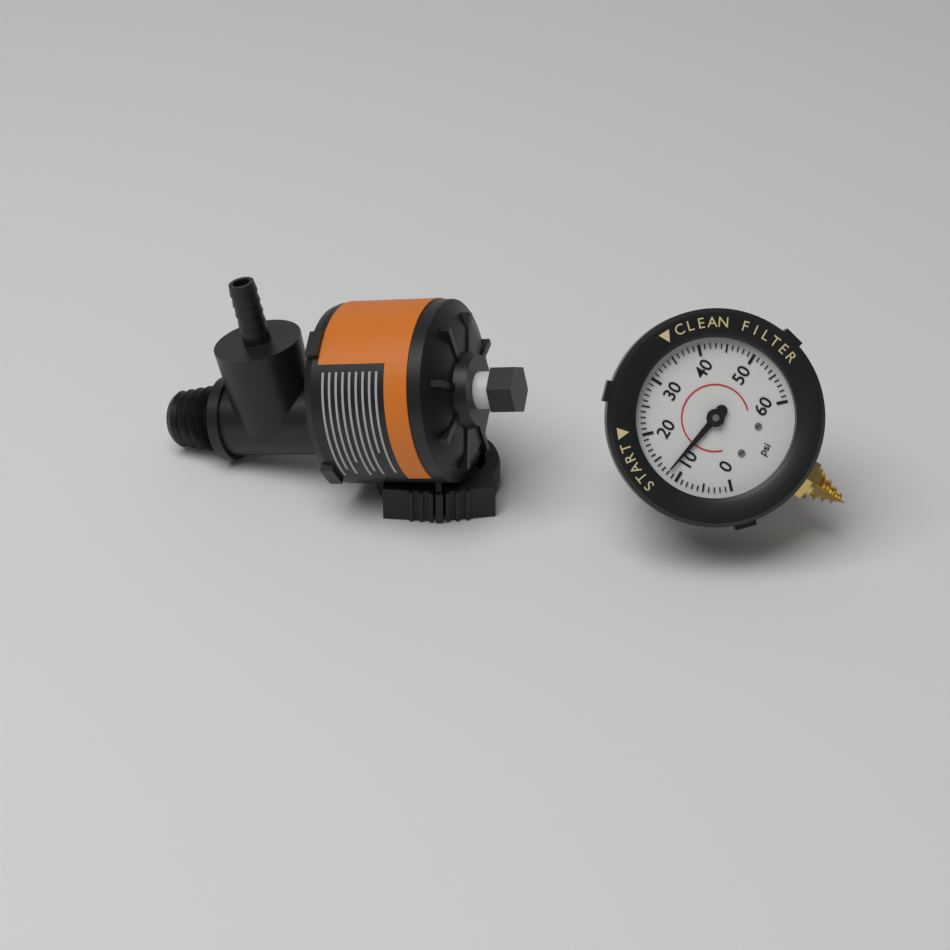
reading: 12 psi
